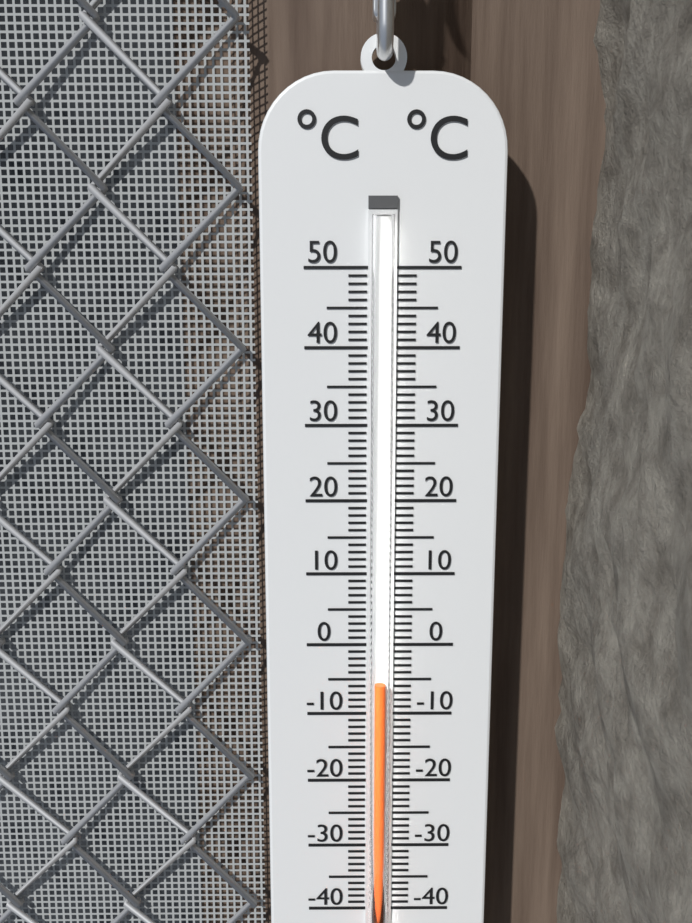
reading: -5 °C
